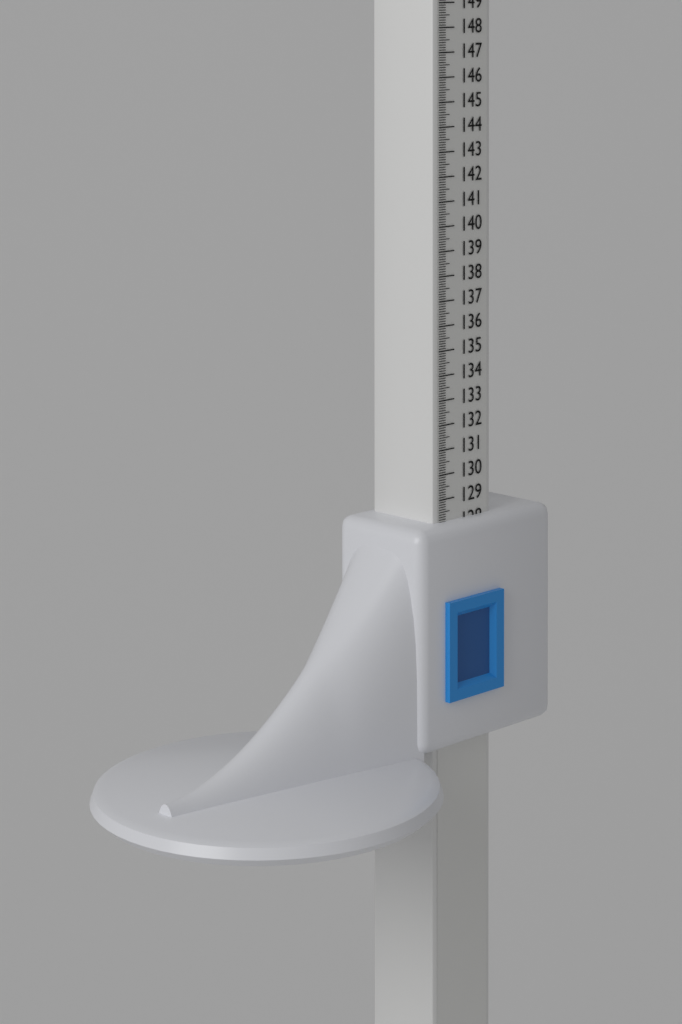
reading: 128.1 cm
